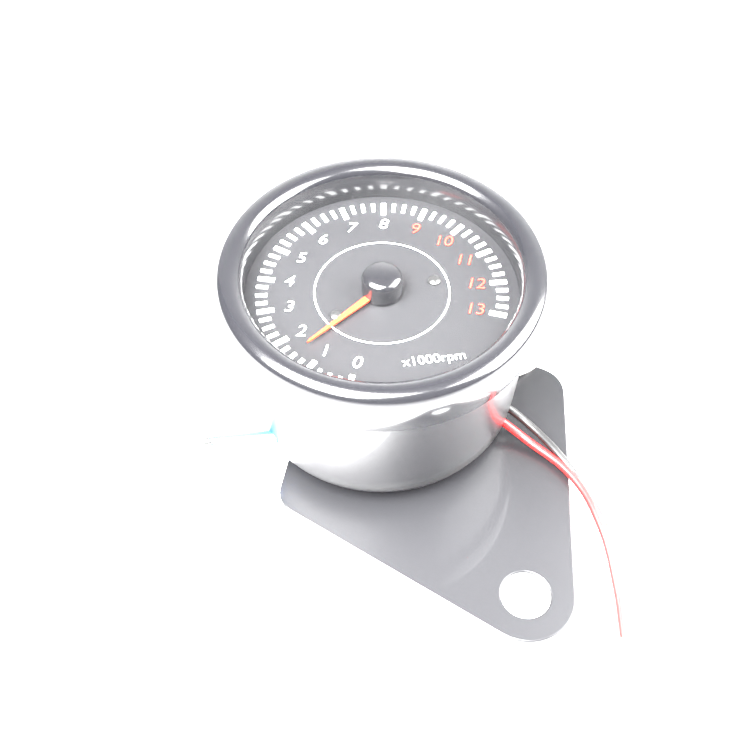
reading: 1.50 x1000 rpm
